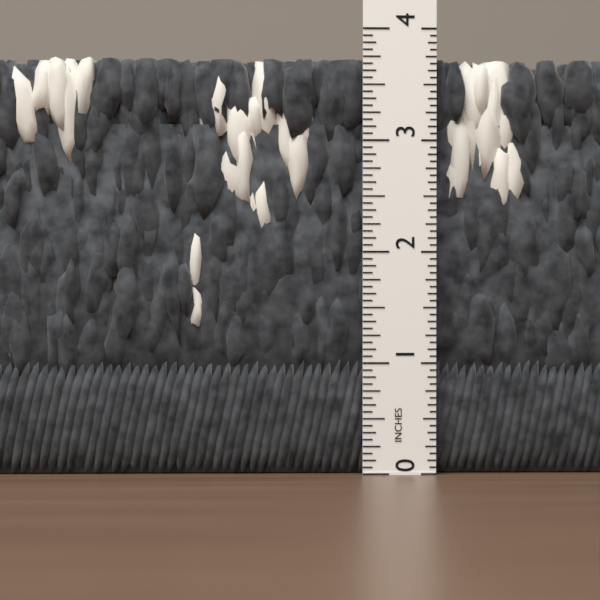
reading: 3.7500 in
